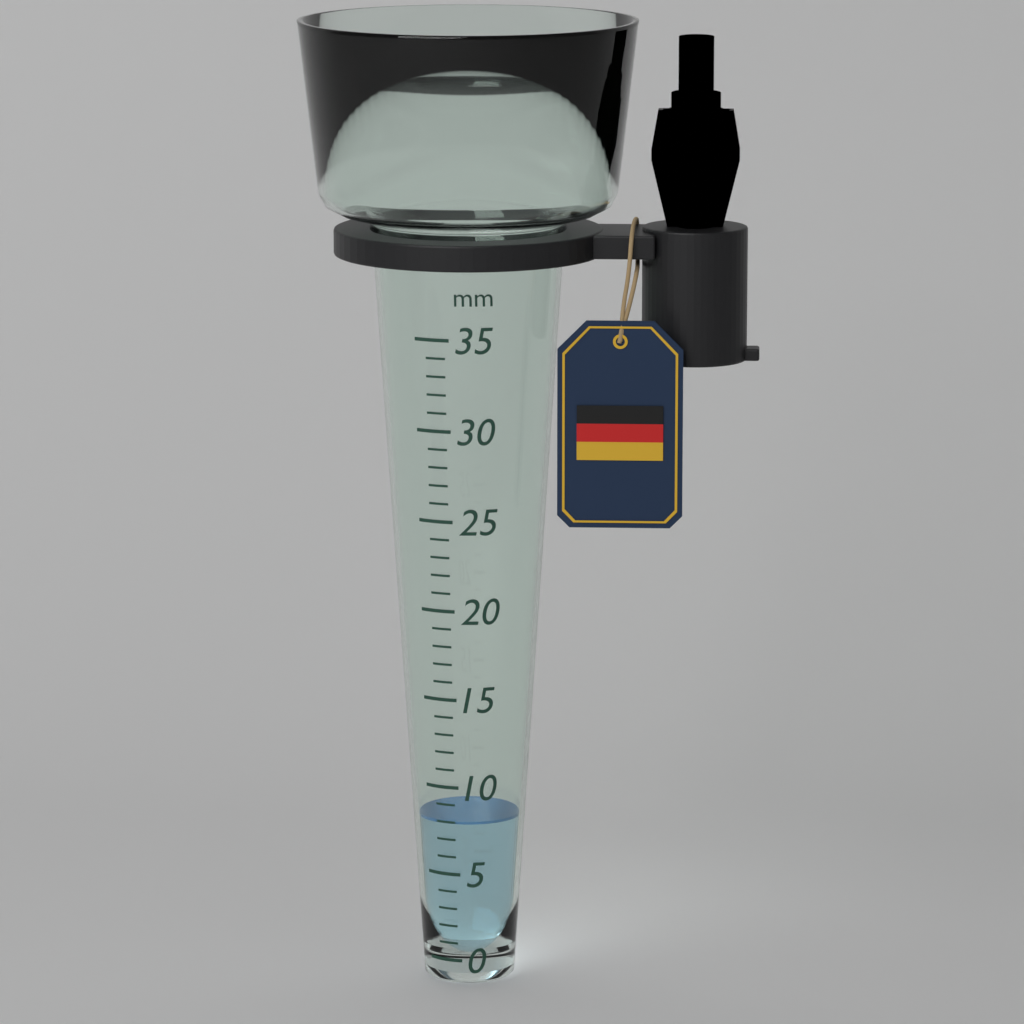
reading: 8 mm
